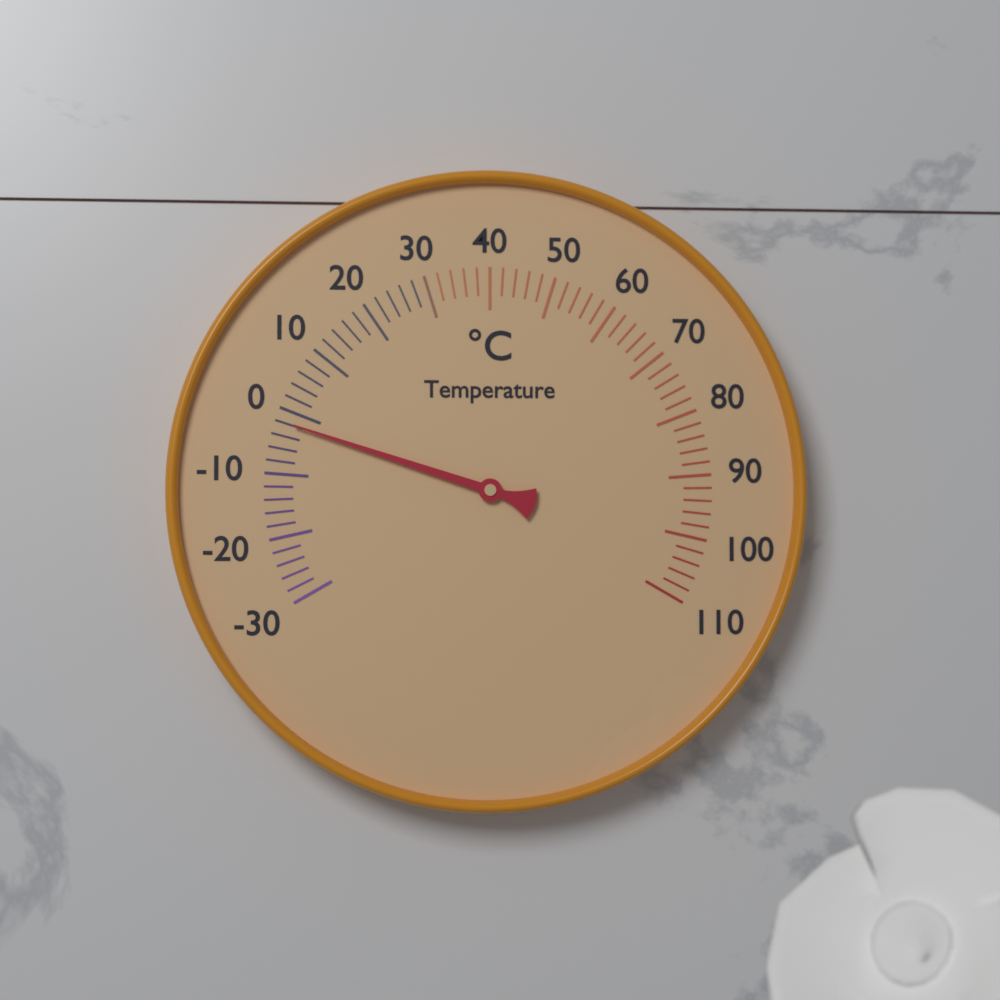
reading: -2 °C
